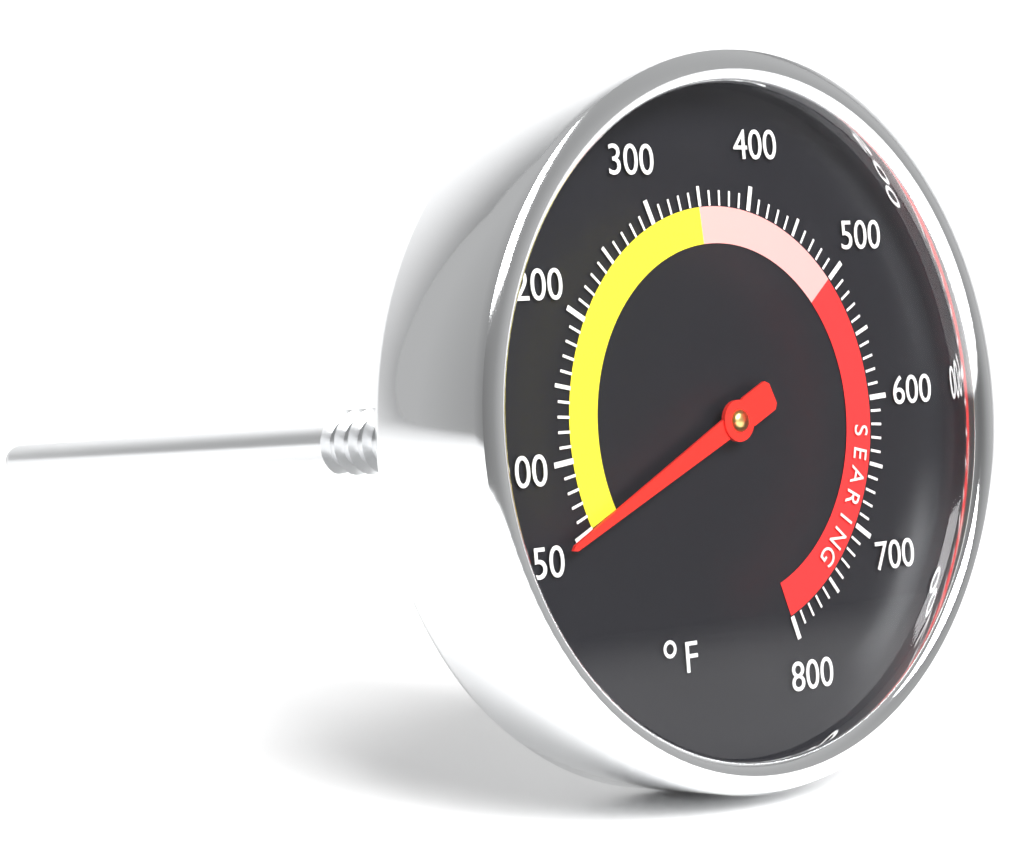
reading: 50 °F
